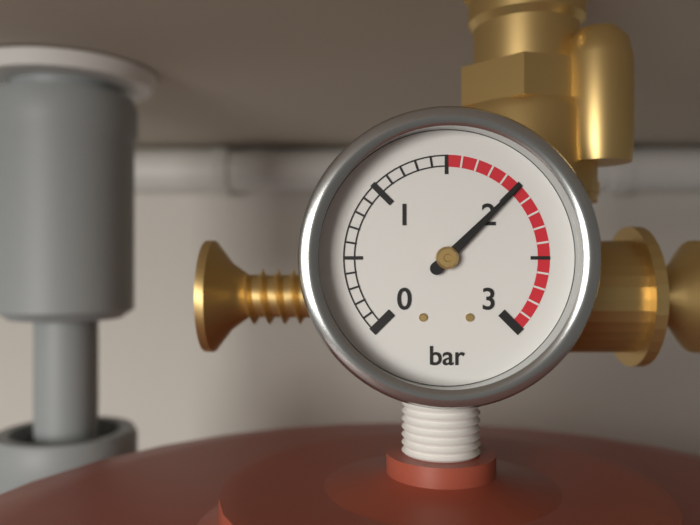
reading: 2.0 bar
